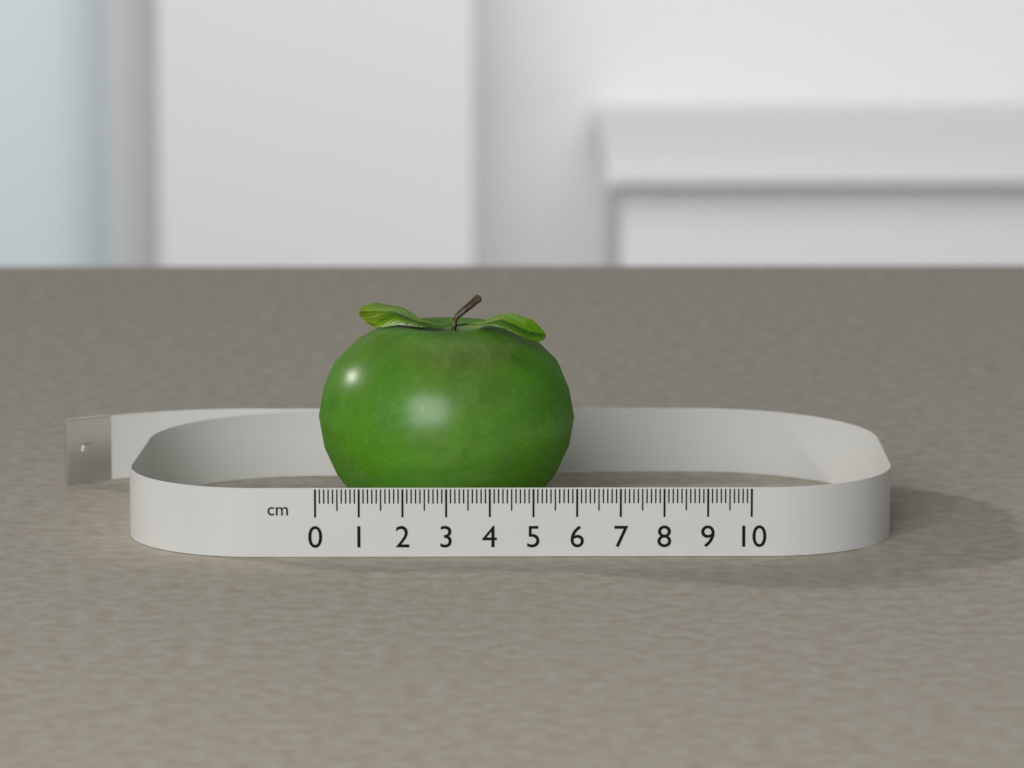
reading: 6.0 cm
